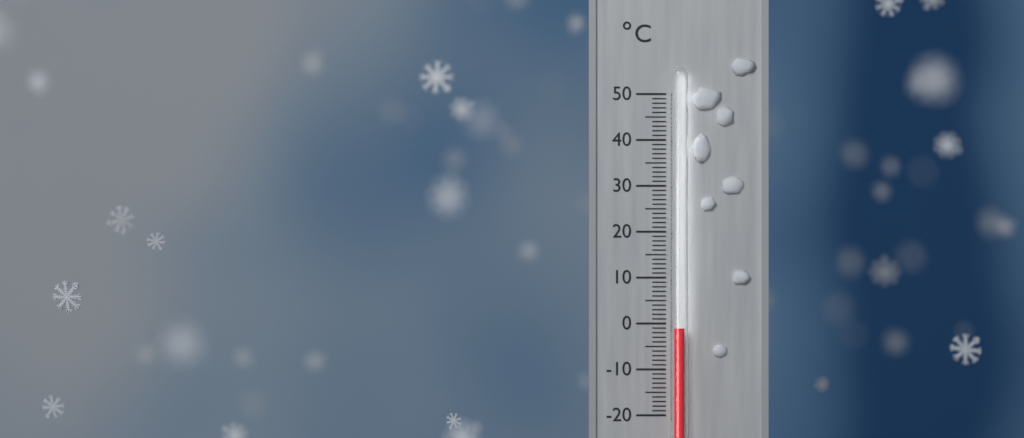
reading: -1 °C
